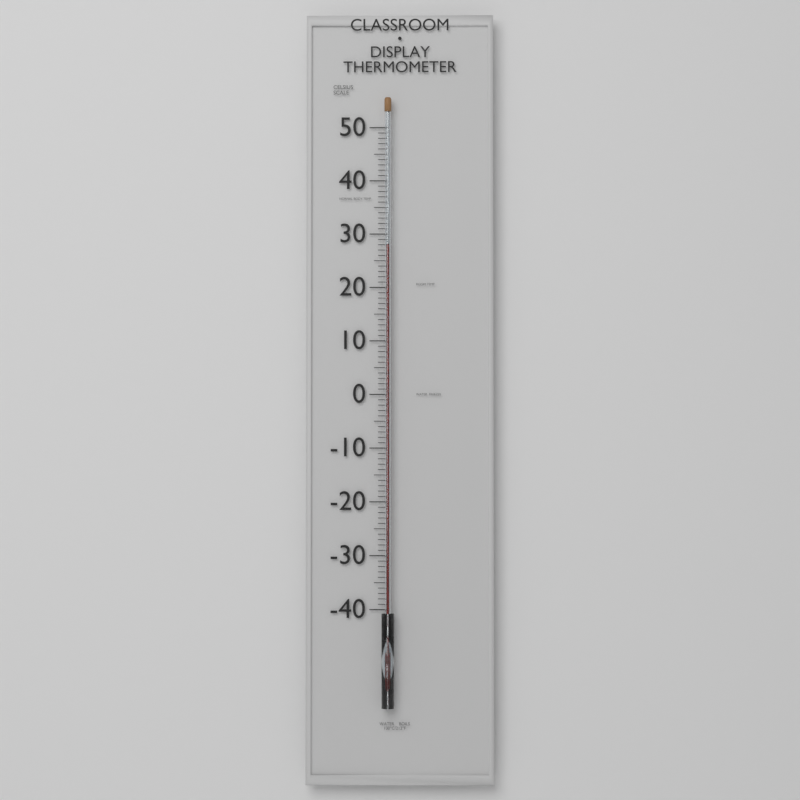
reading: 28 °C
